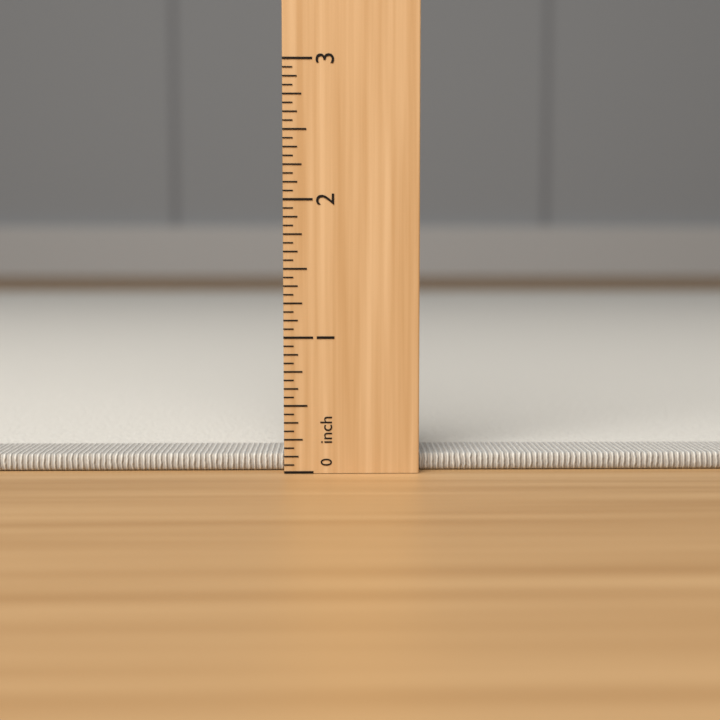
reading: 0.1250 inch
